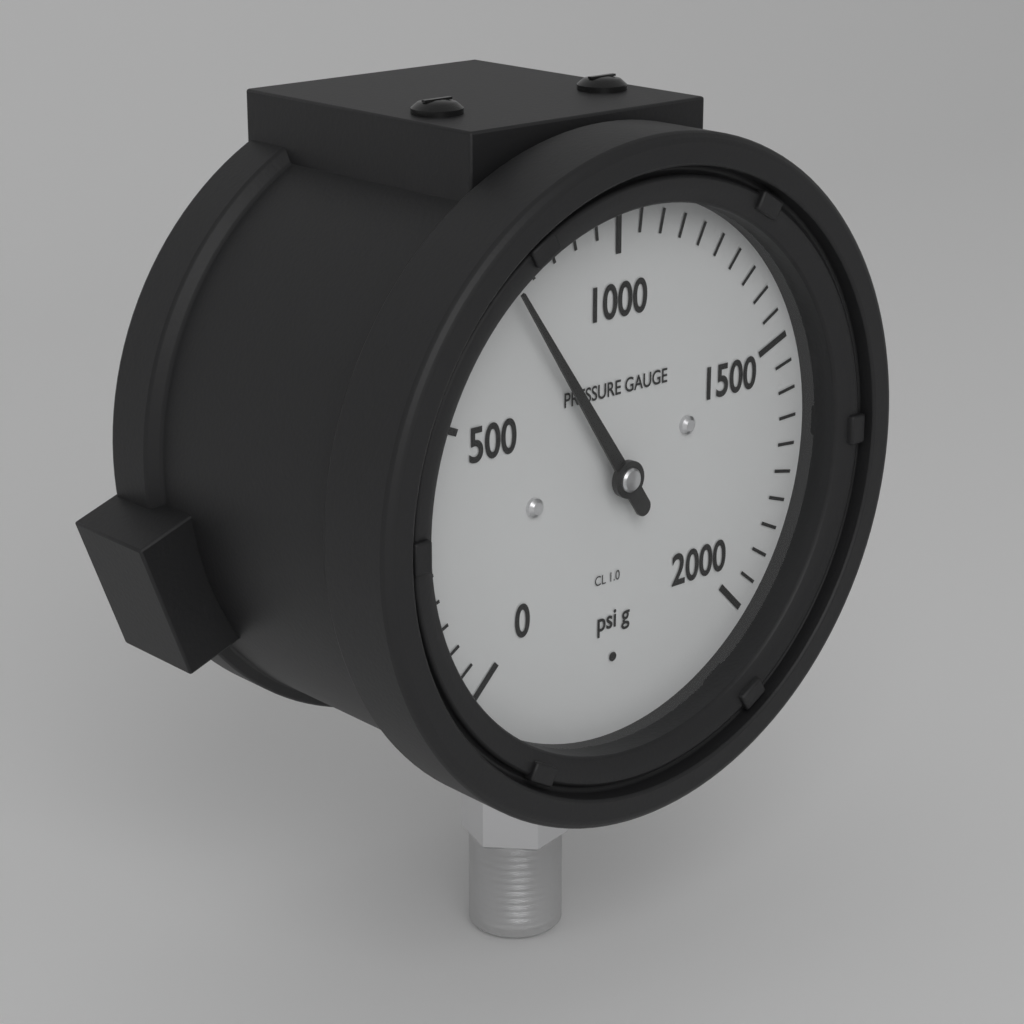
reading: 750 psi
